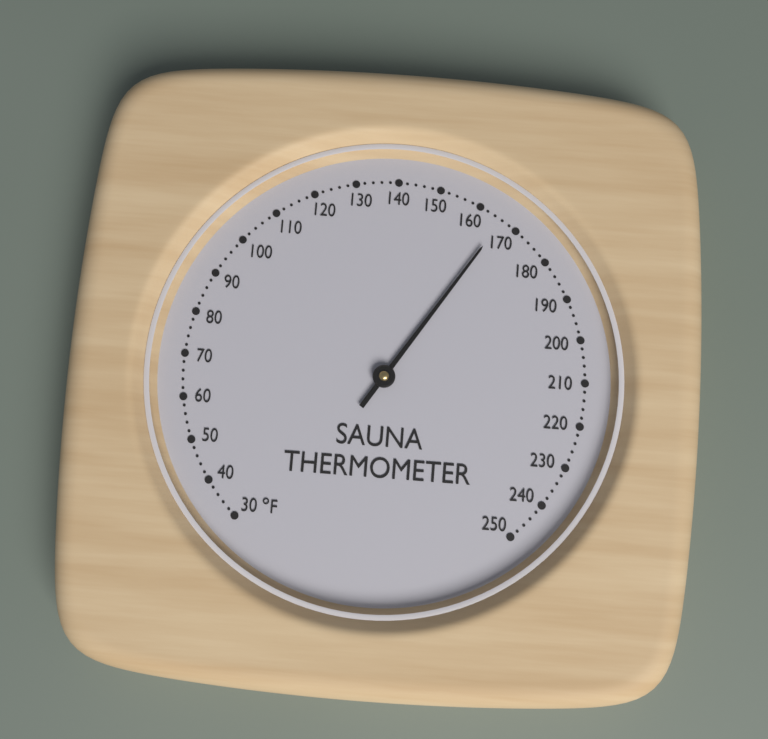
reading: 166 °F
